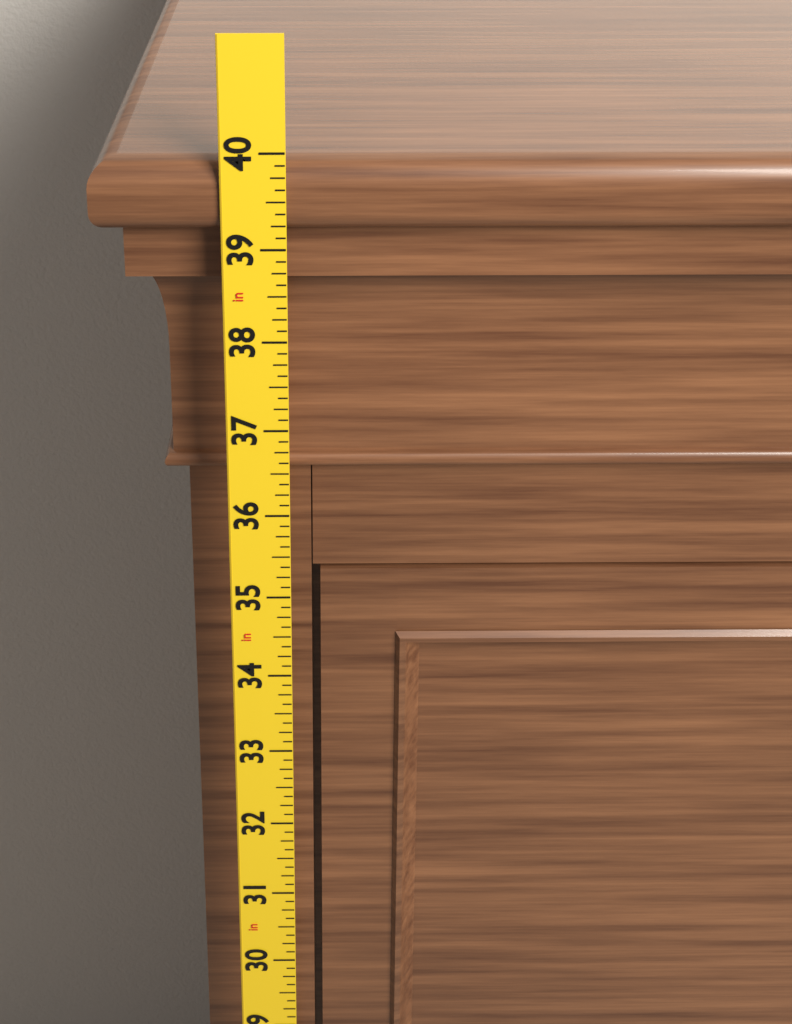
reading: 39.875 in
